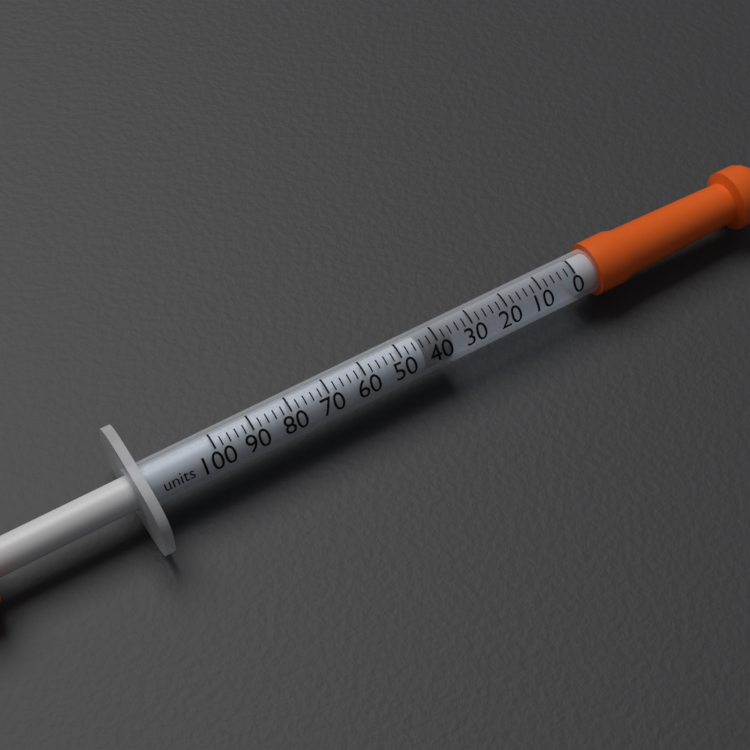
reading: 36 units
